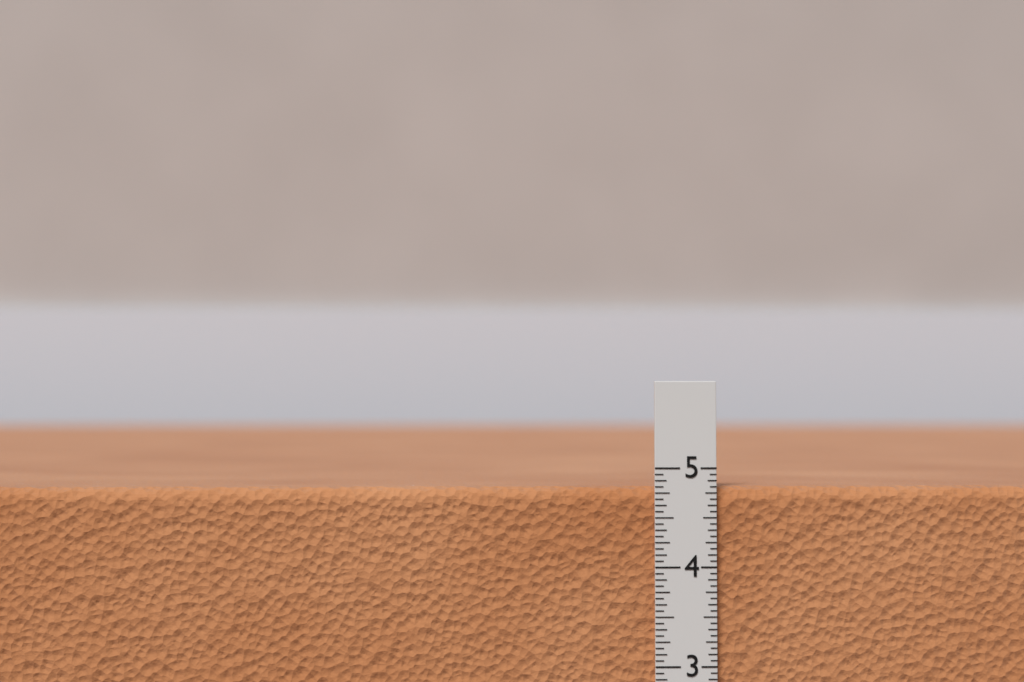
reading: 4.8125 in
